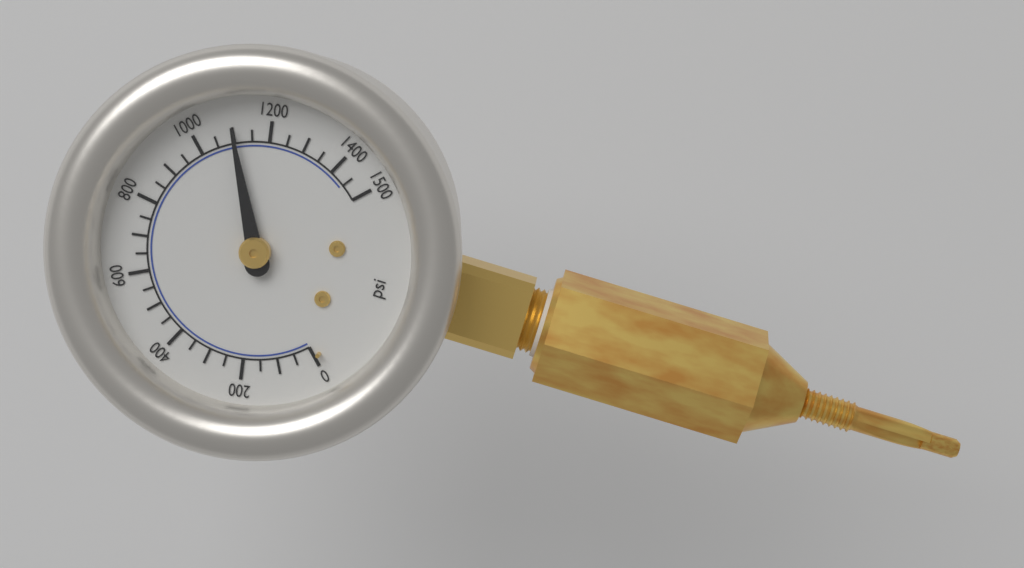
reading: 1100 psi
